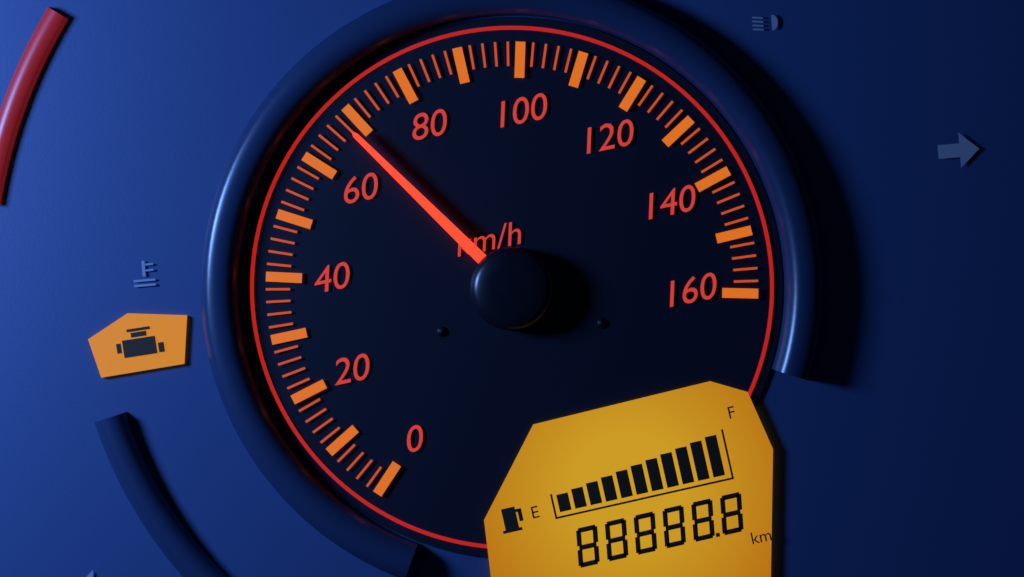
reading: 68 km/h
